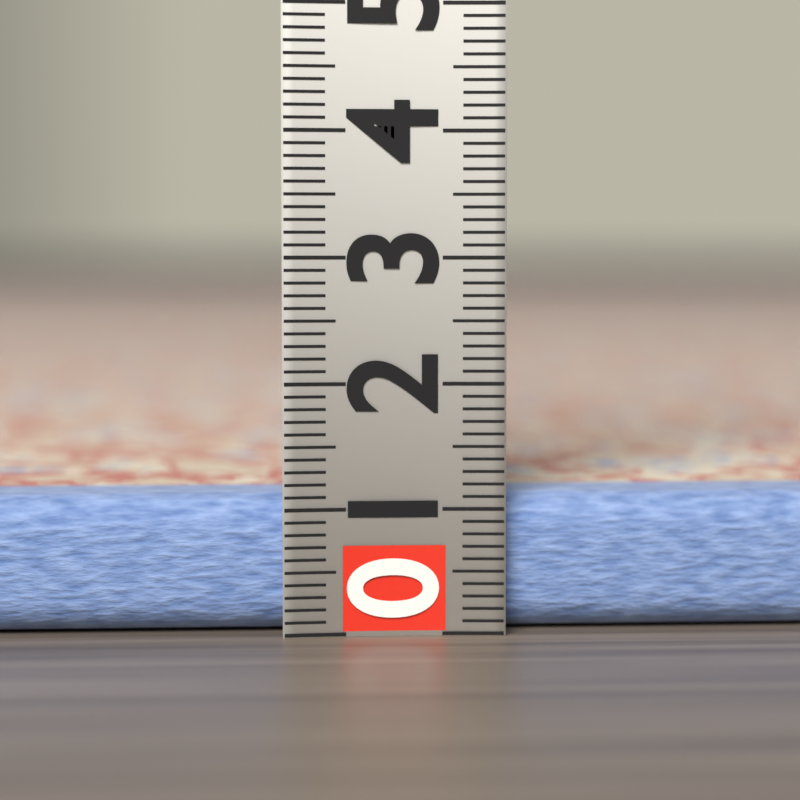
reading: 1.1 (no unit)
